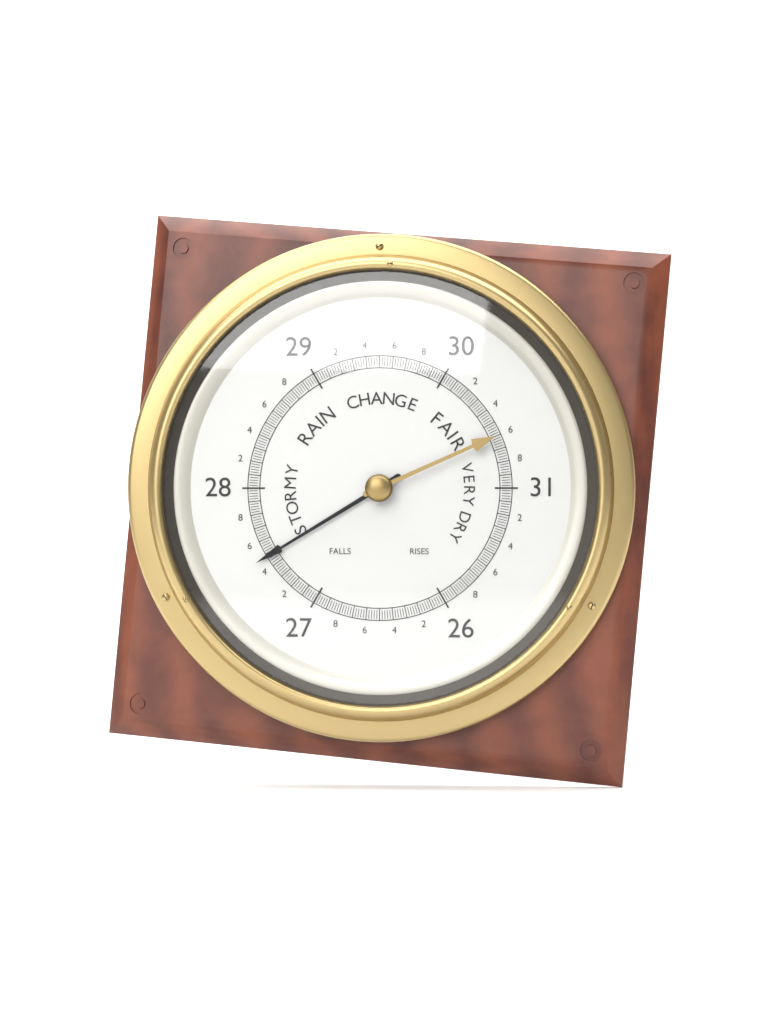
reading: 27.48 (no unit)
